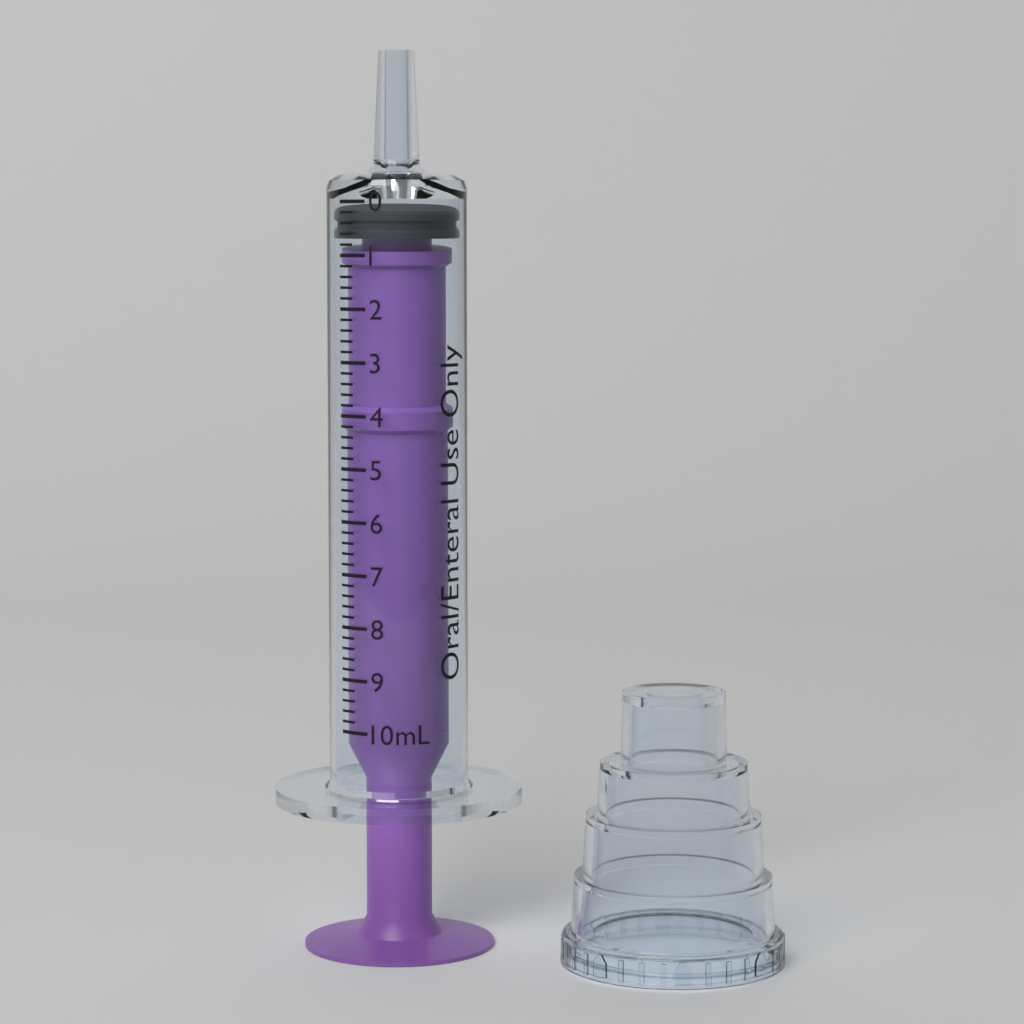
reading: 0.2 mL
